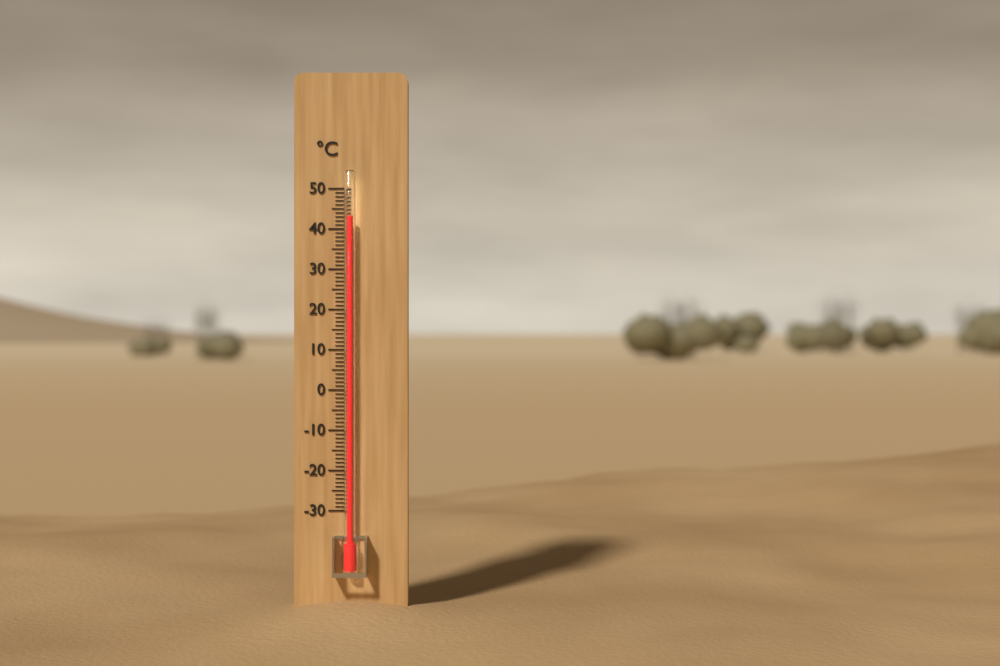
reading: 43 °C
